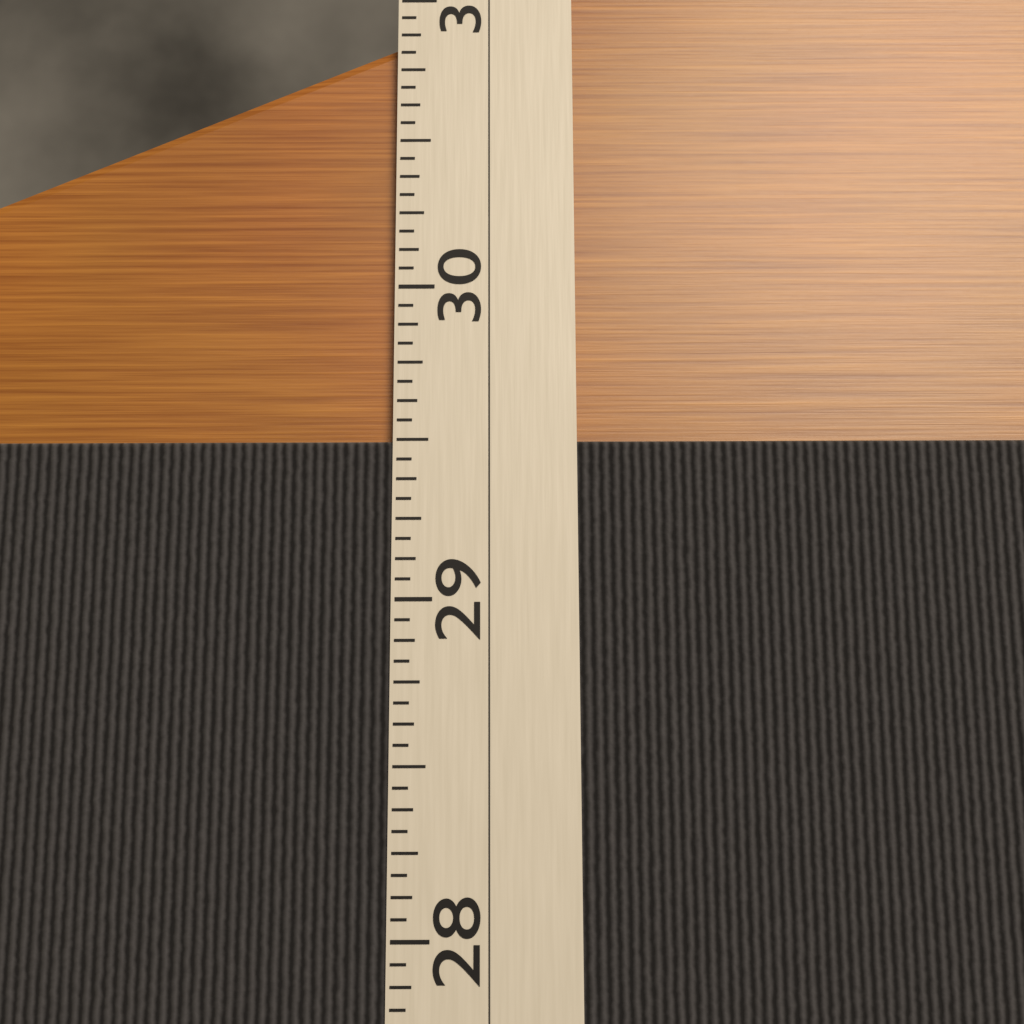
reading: 29.5000 (no unit)
